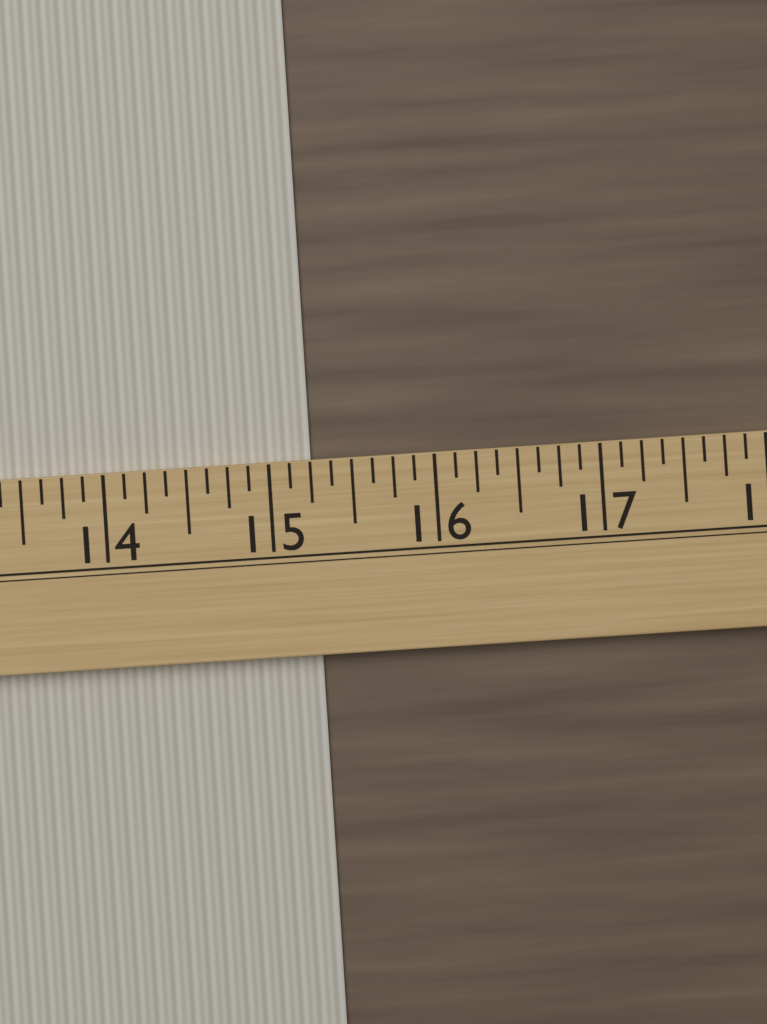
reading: 15.250 (no unit)
